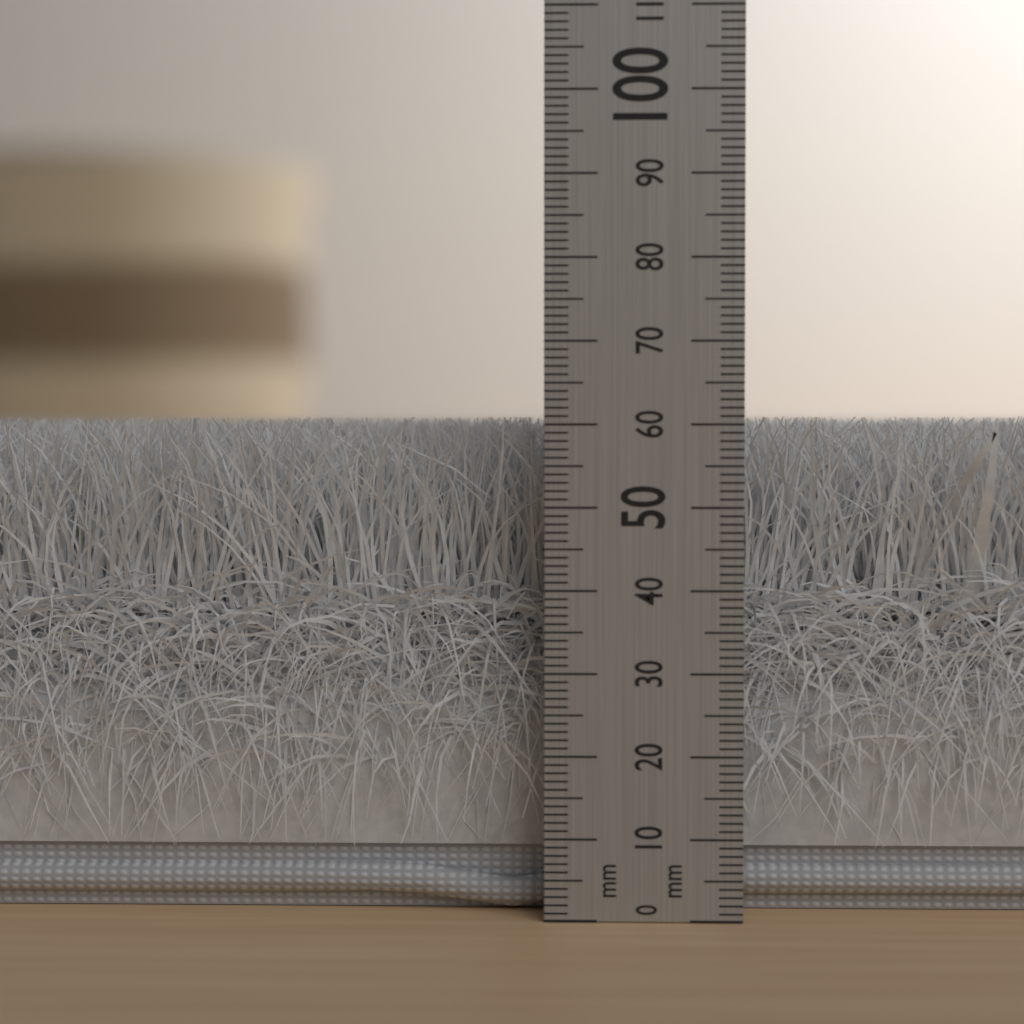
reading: 61 mm
